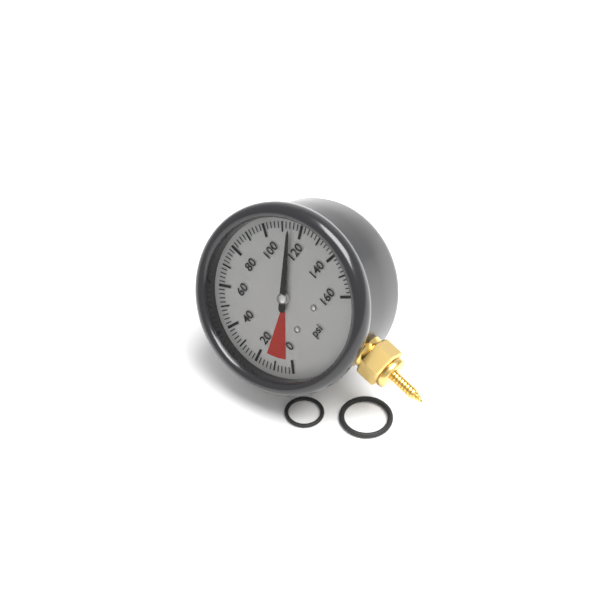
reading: 114 psi
